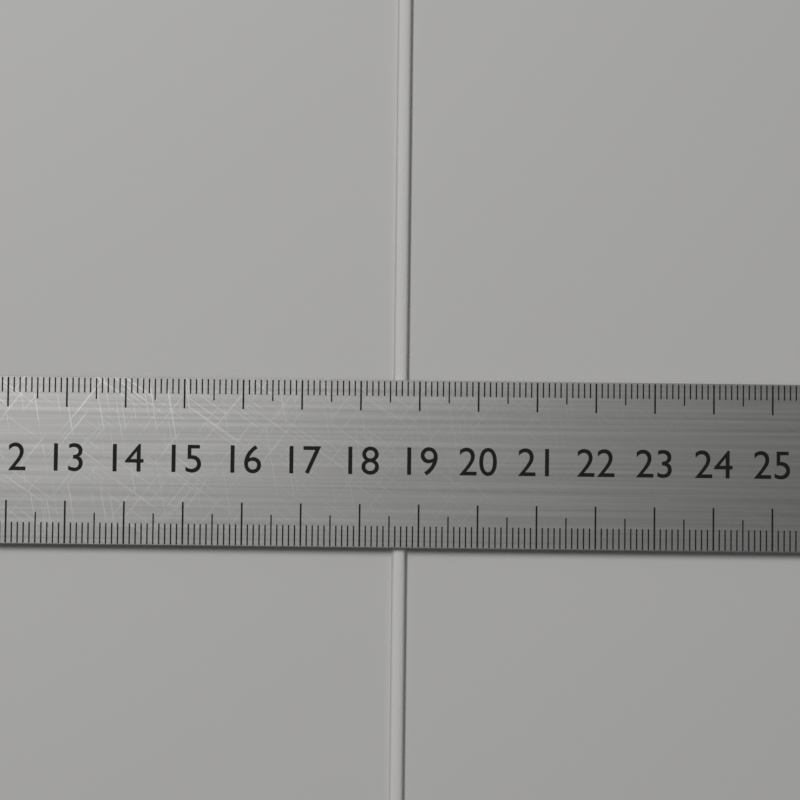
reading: 18.8 cm
